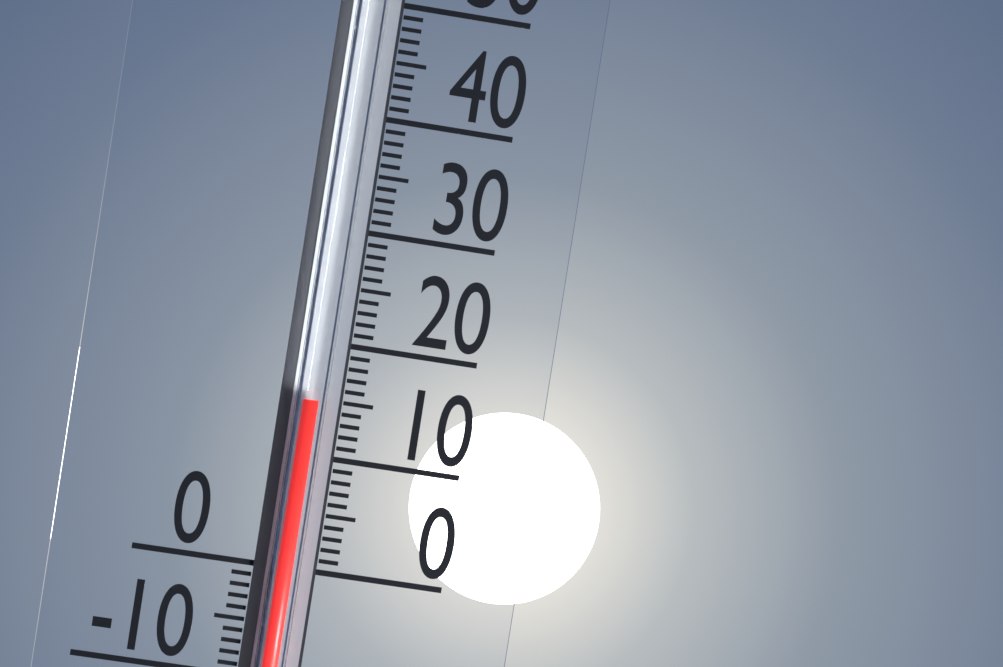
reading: 15 (no unit)
